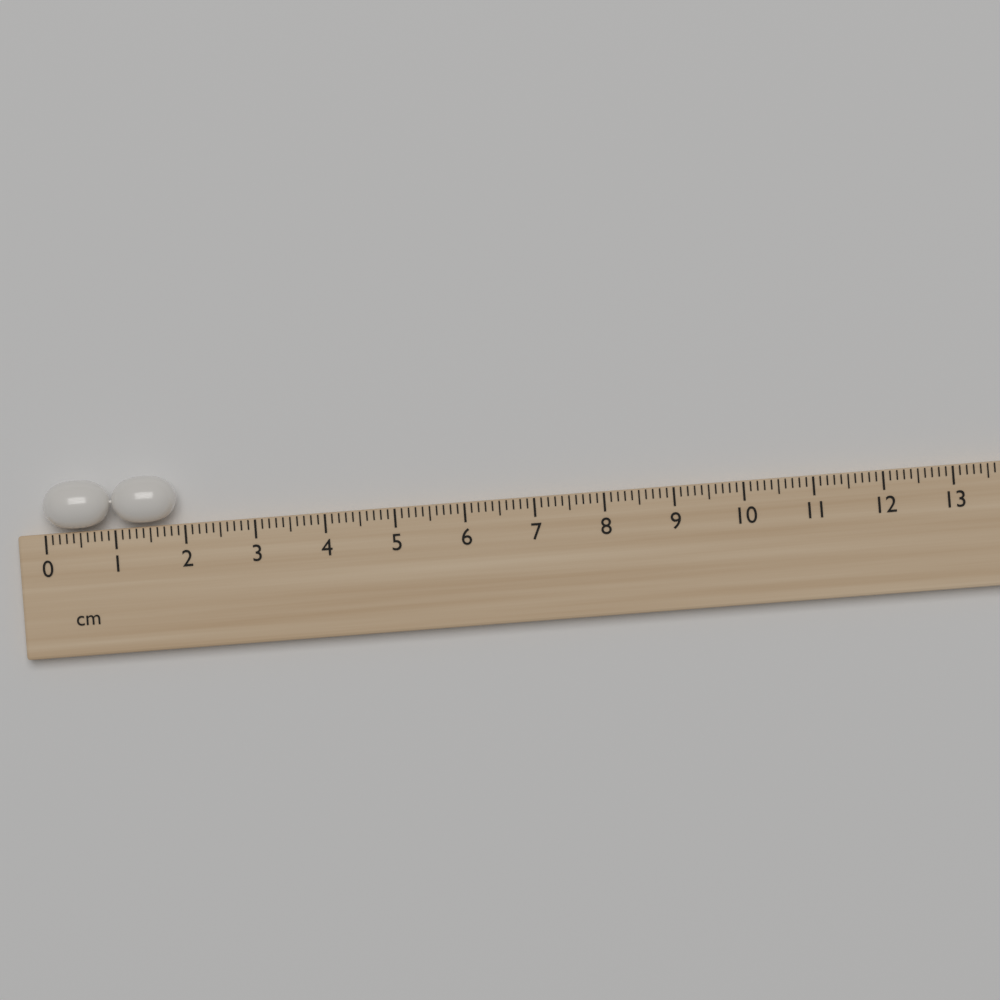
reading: 1.9 cm
